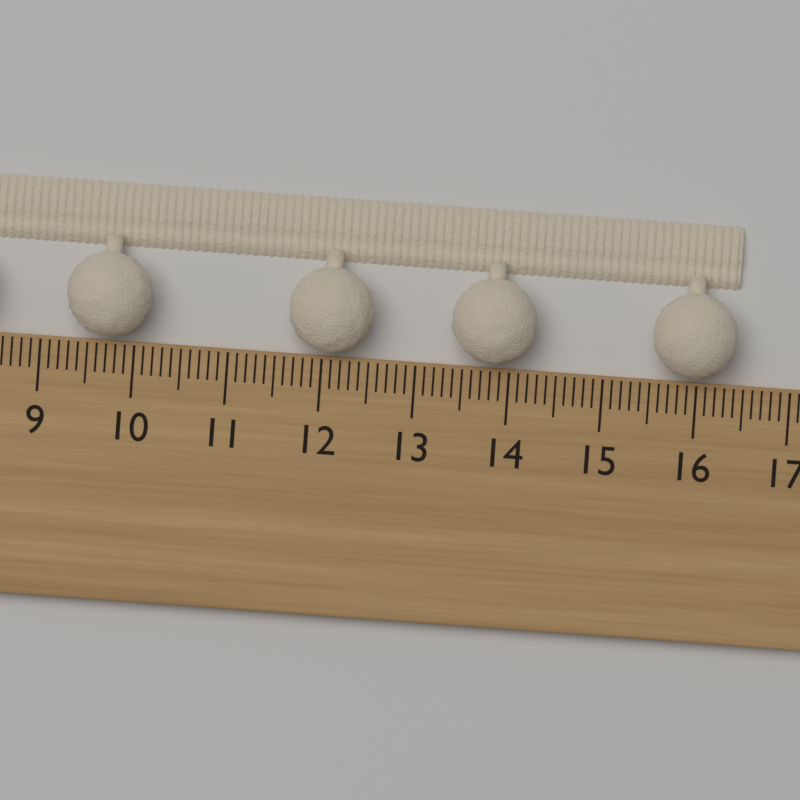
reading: 16.4 cm
